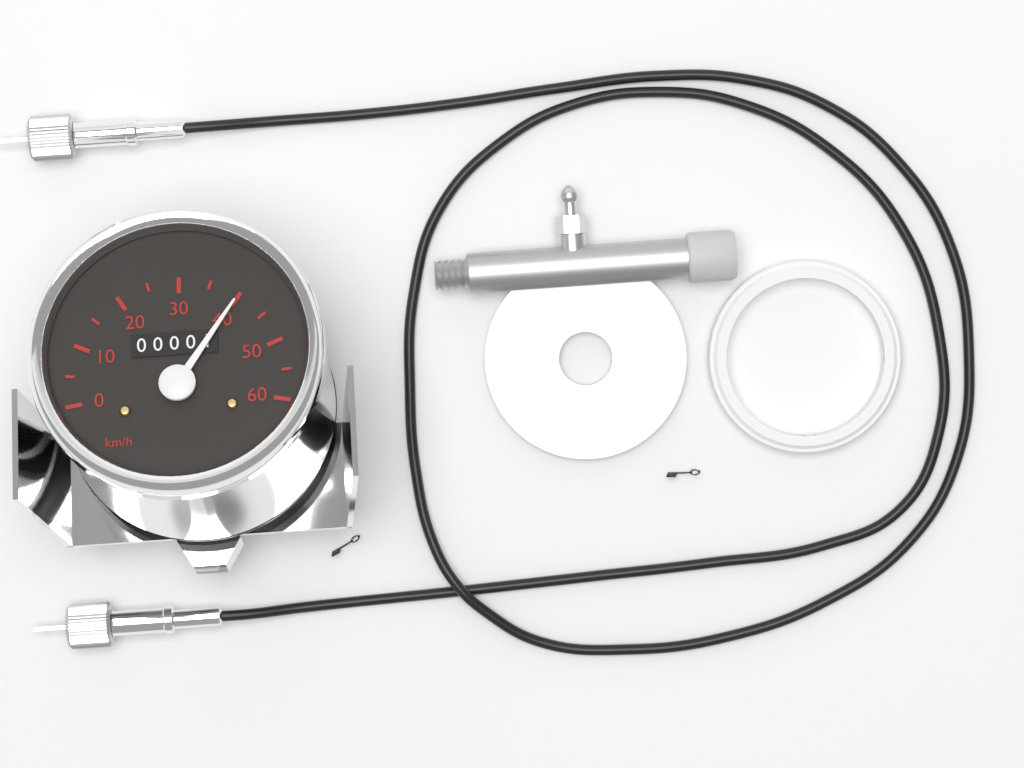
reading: 40 km/h
